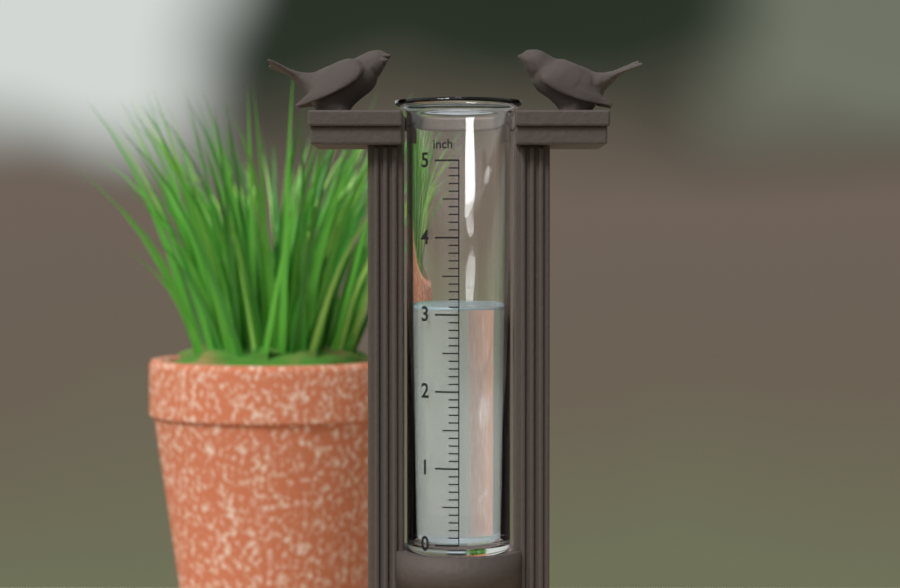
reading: 3.1 inch
